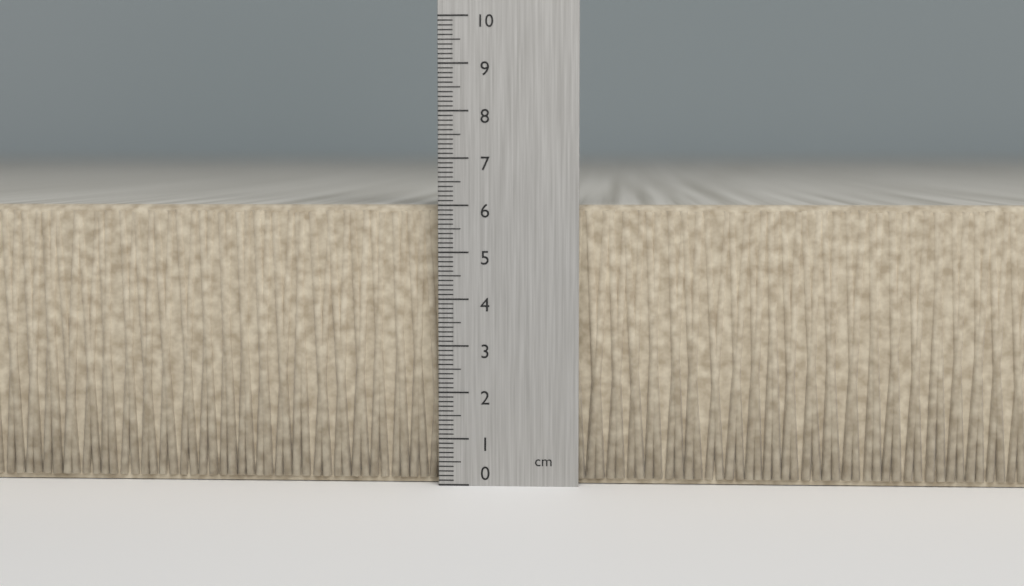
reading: 6.0 cm
